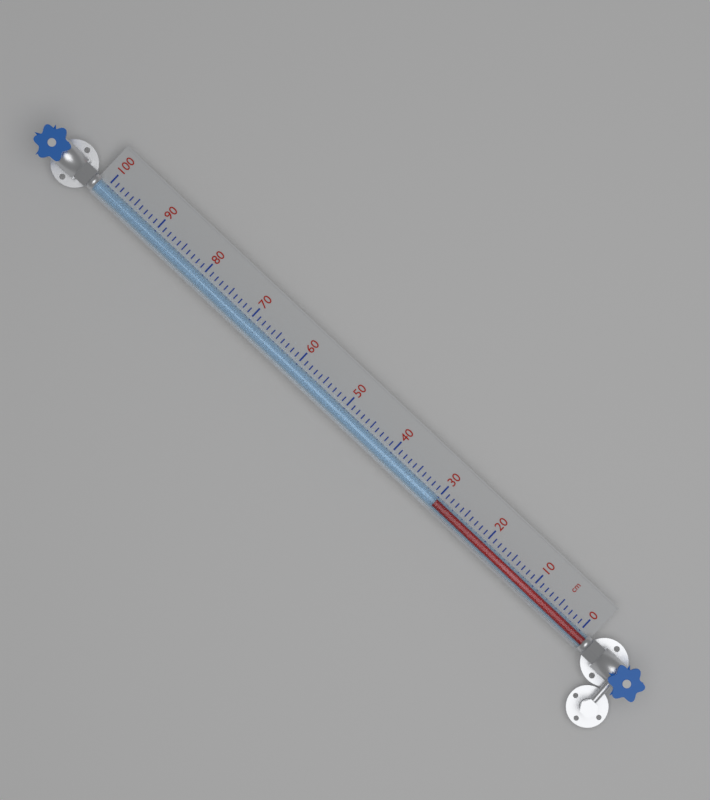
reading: 30 cm
